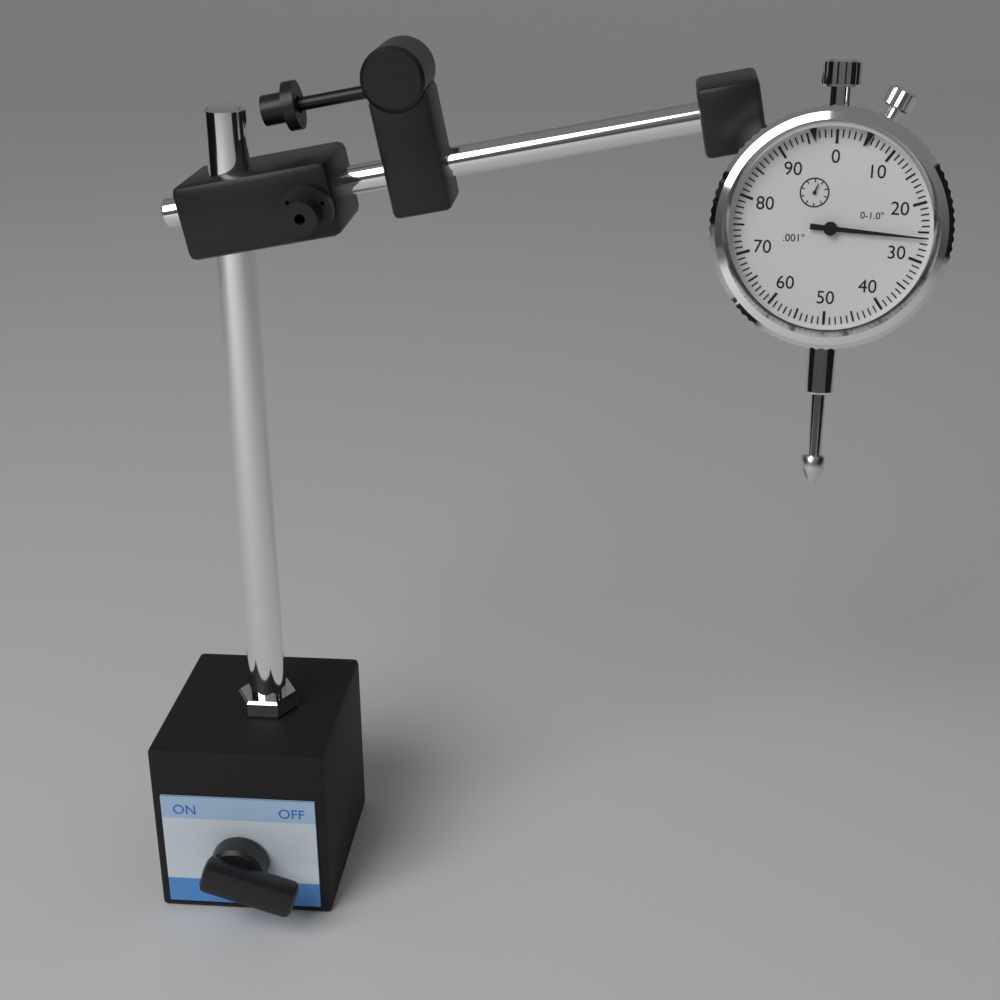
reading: 0.026 in
